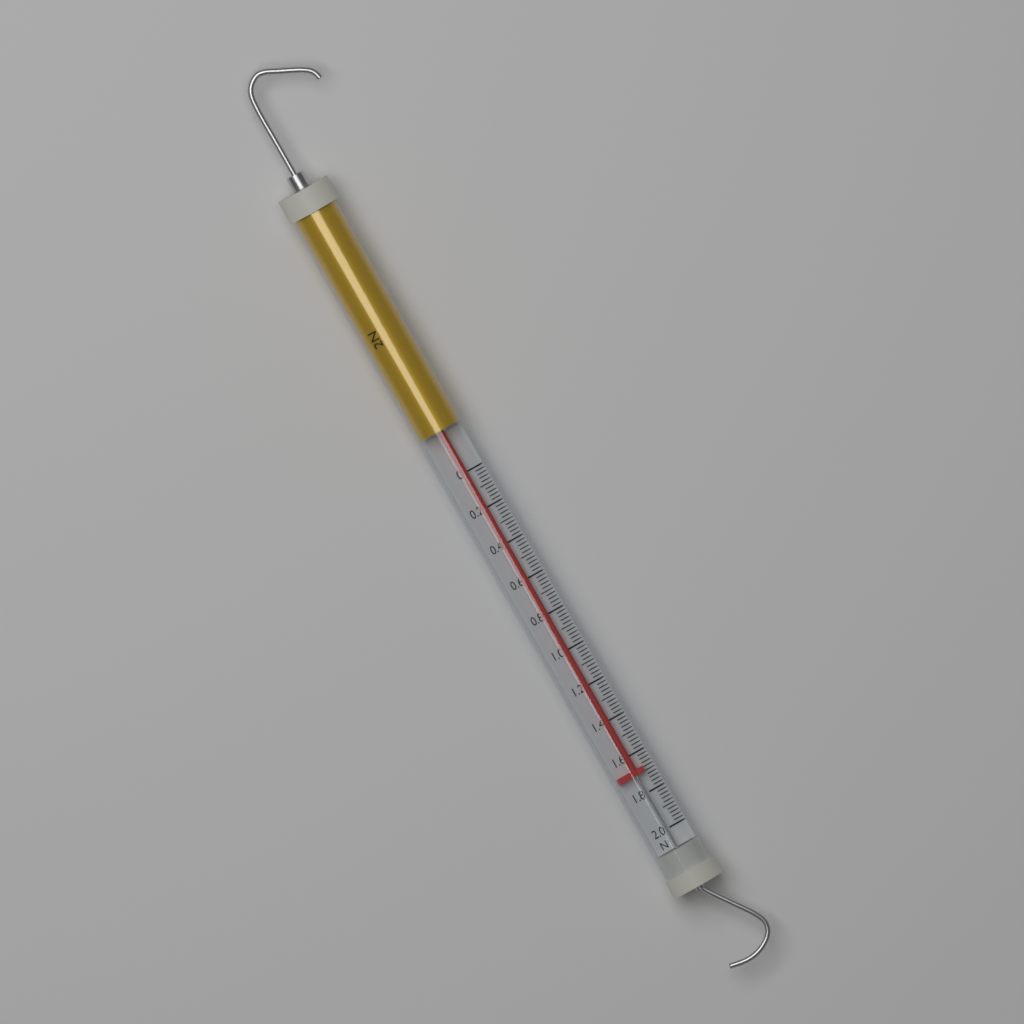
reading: 1.70 N
